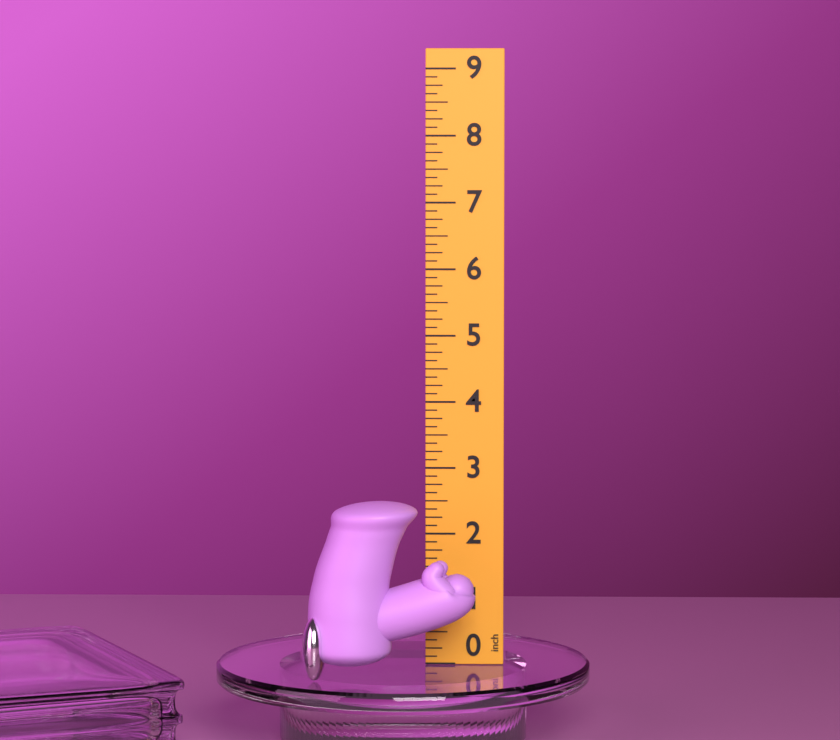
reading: 2.625 inch
